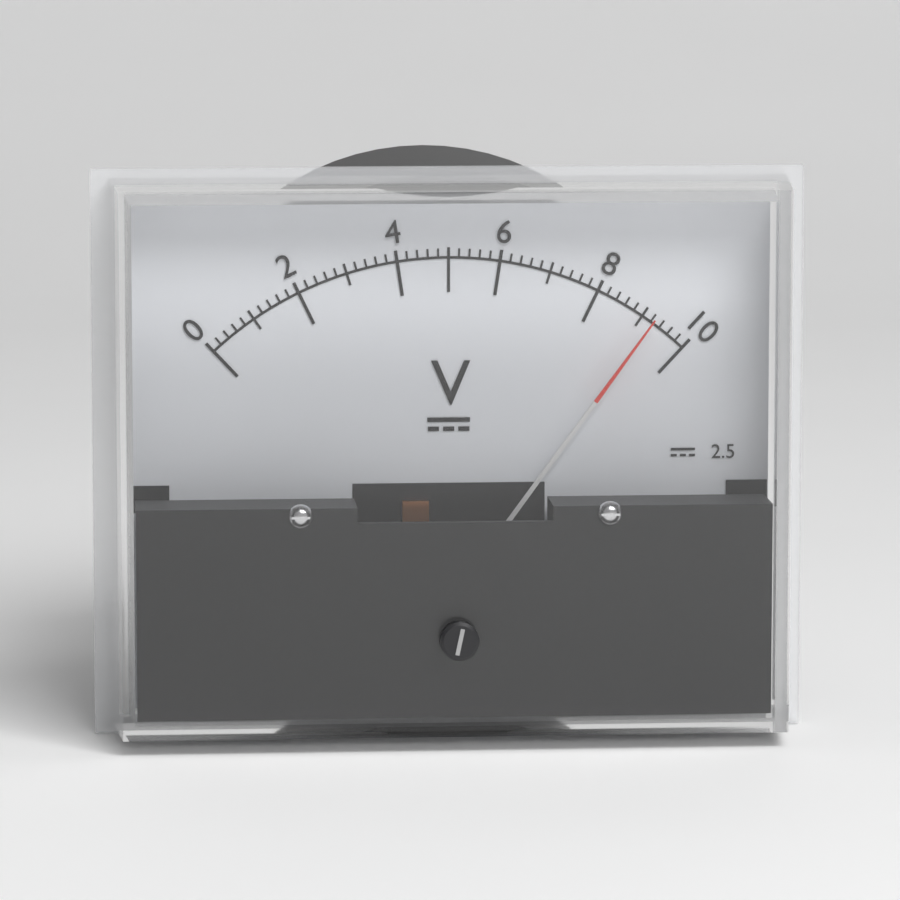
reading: 9.2 V
